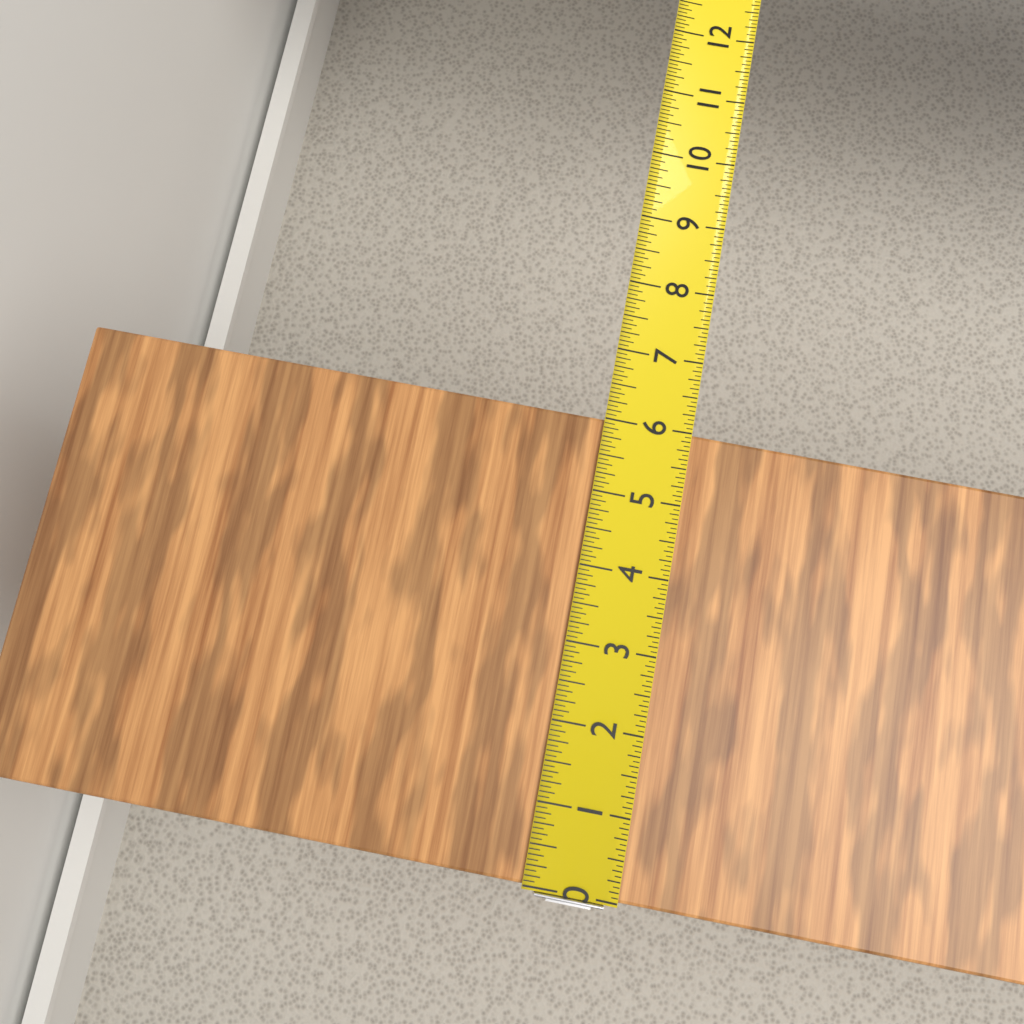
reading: 6.0000 in
